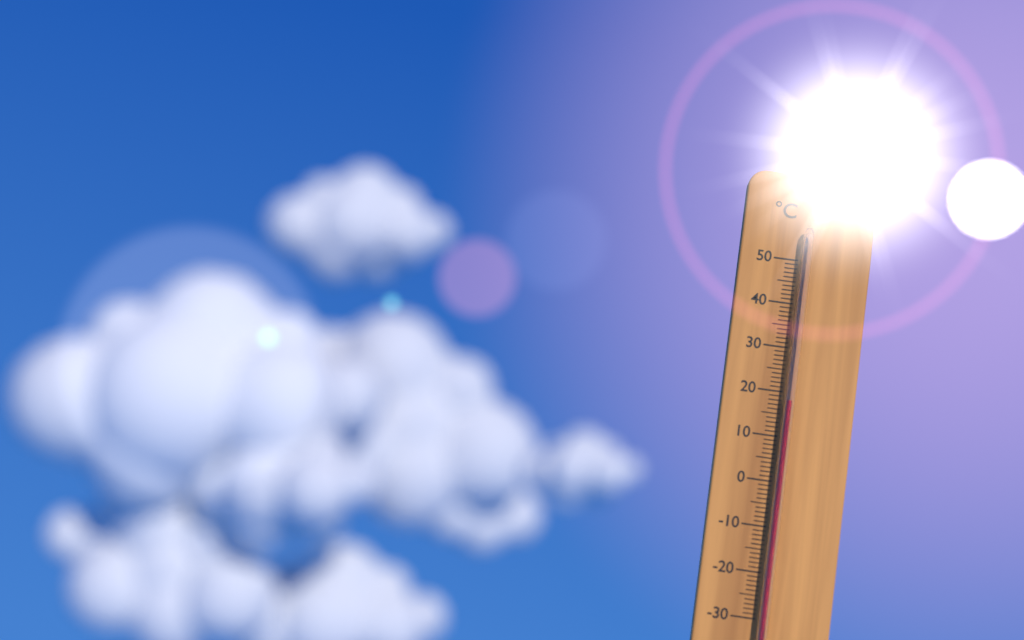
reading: 18 °C
